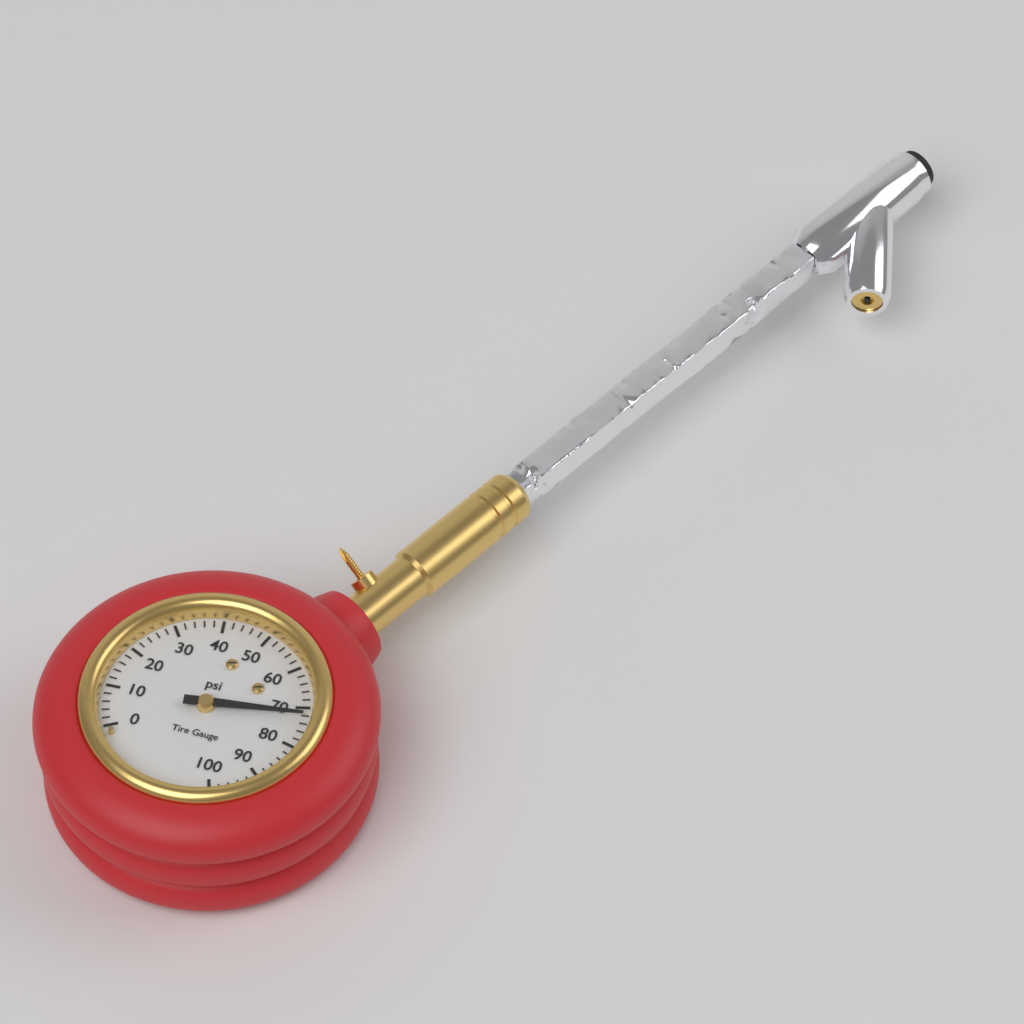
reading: 72 psi
